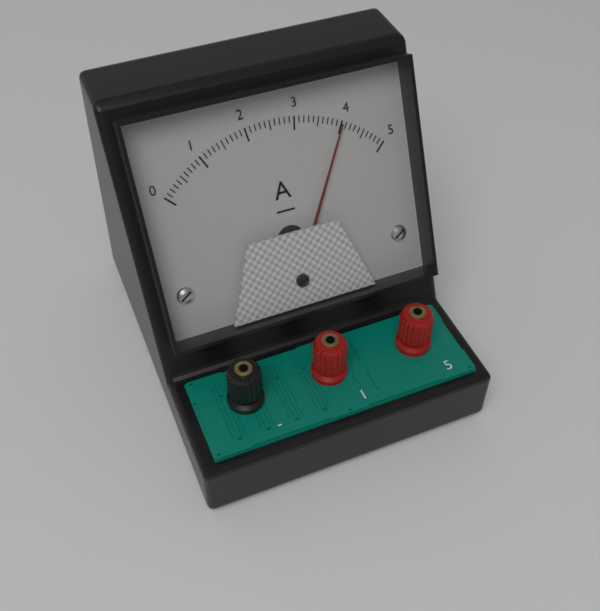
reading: 4.0 A
